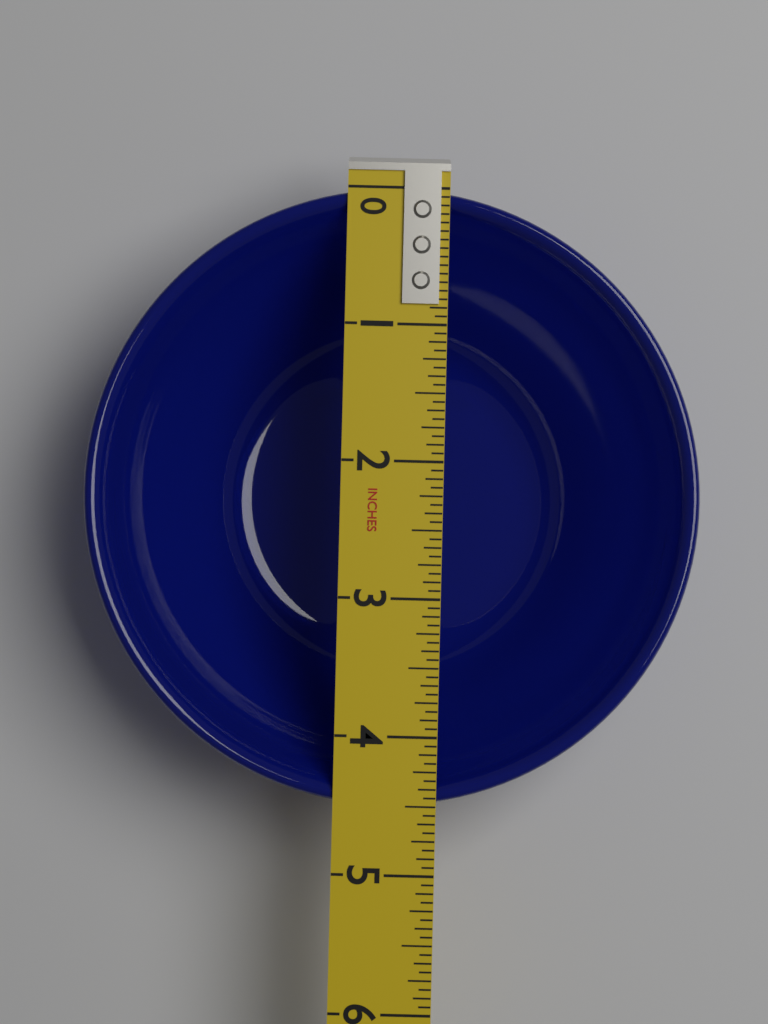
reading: 4.5000 in
